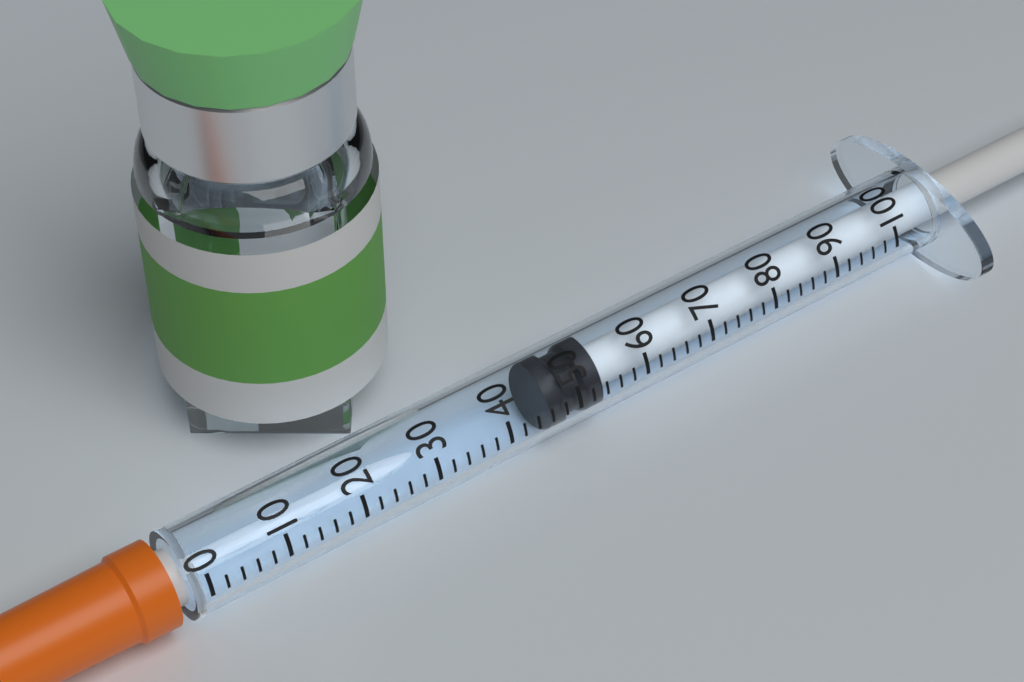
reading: 46 (no unit)
